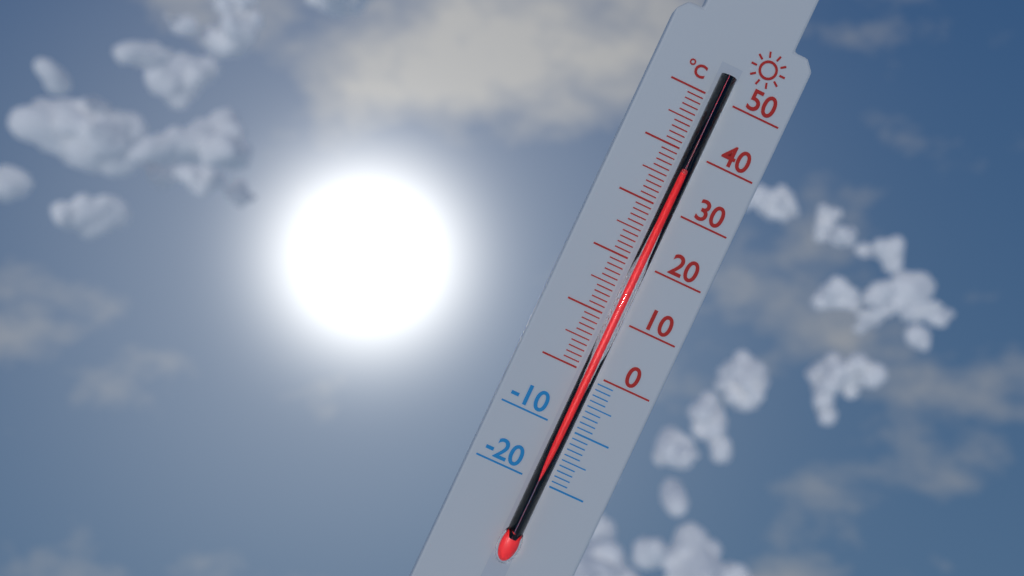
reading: 36 °C
